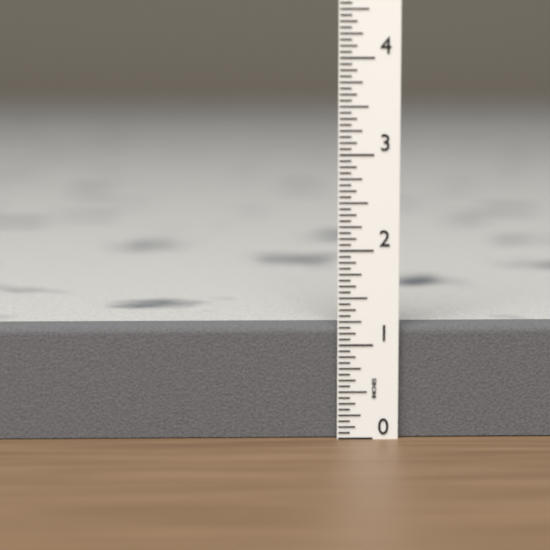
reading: 1.1875 in
